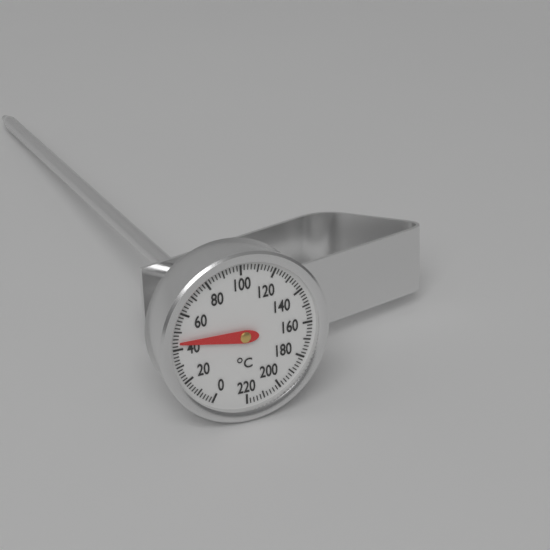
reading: 44 °C
